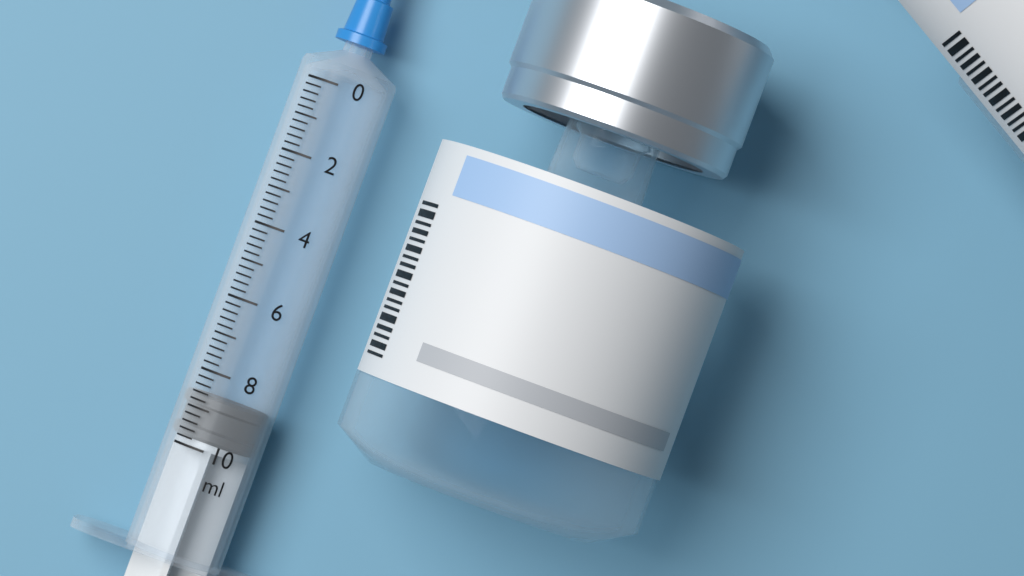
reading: 8.6 ml
